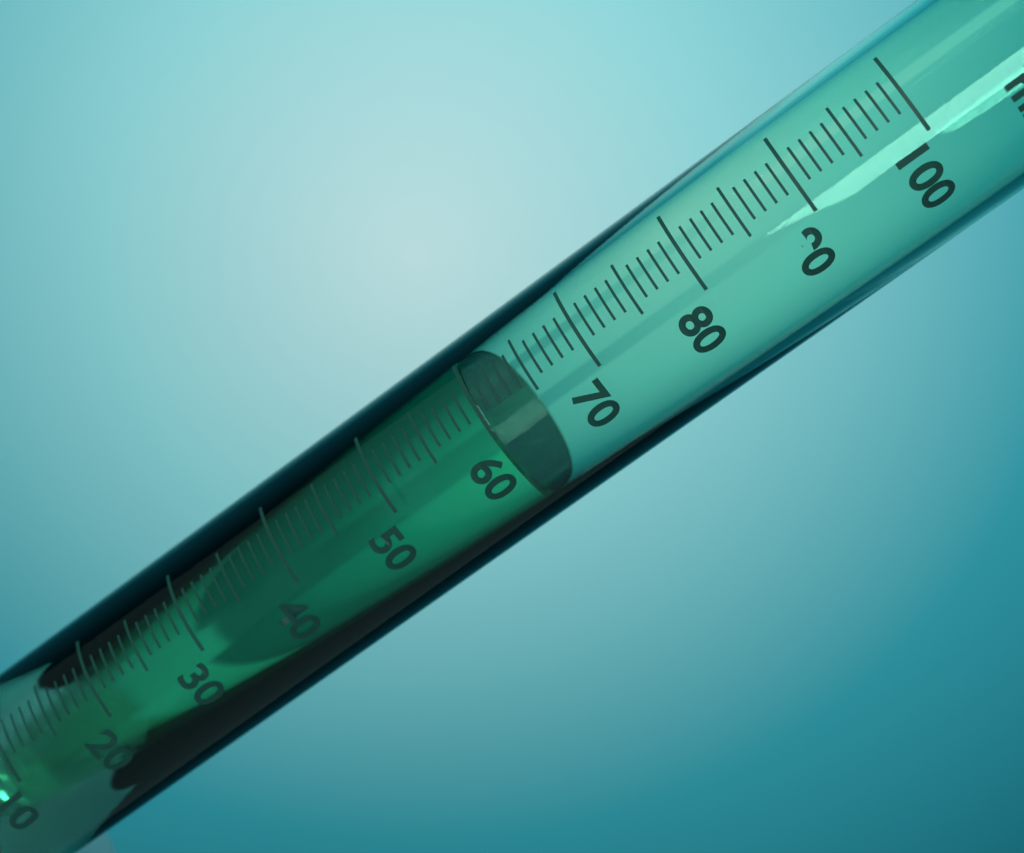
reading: 60 ml
